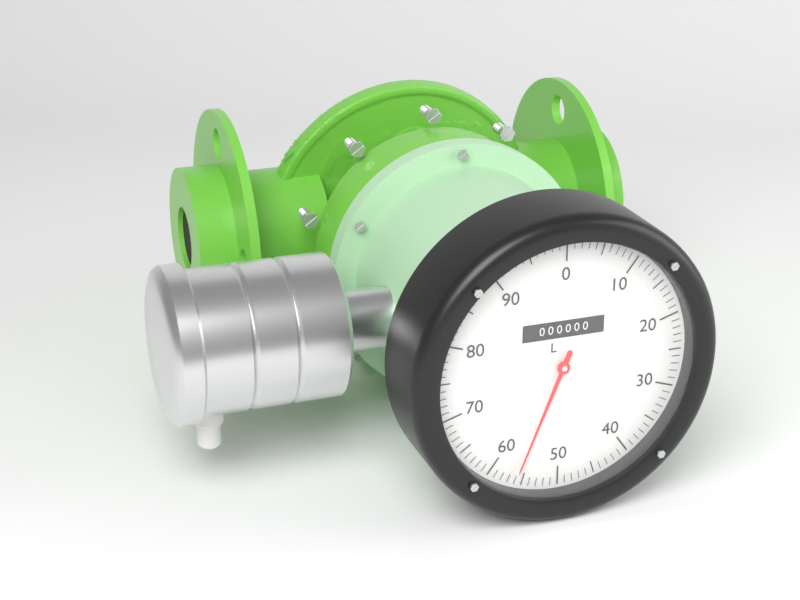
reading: 56 L
